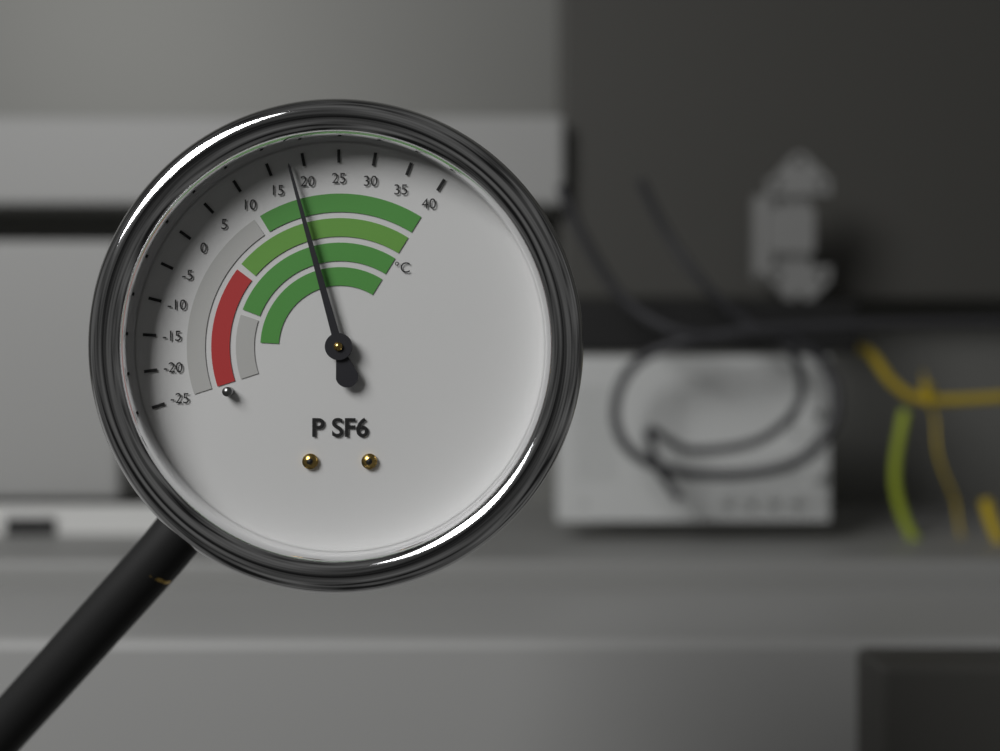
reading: 18 °C
